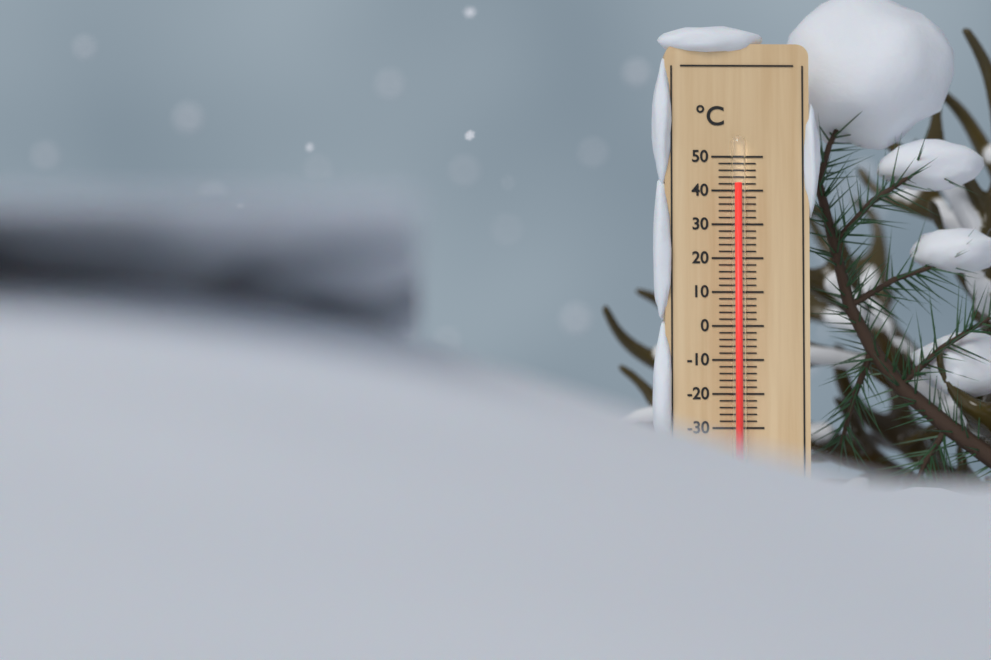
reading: 42 °C
